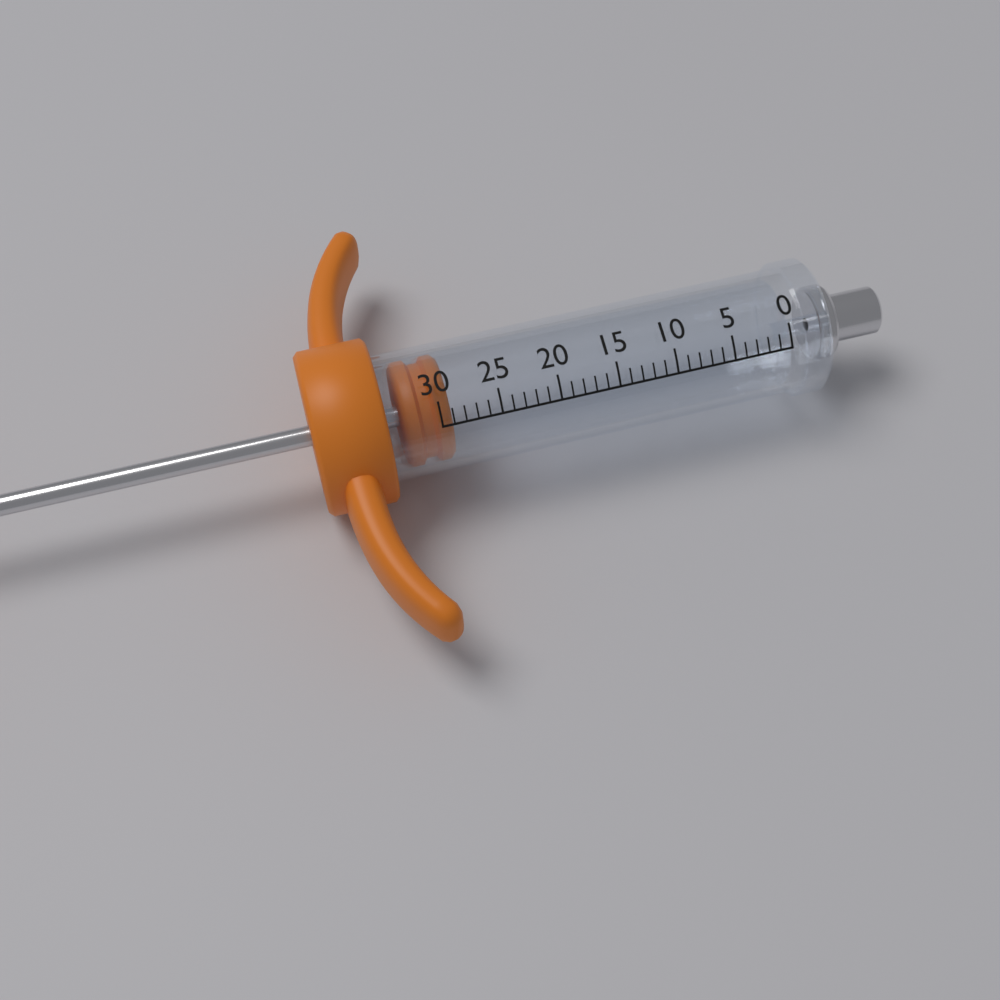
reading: 29 (no unit)
